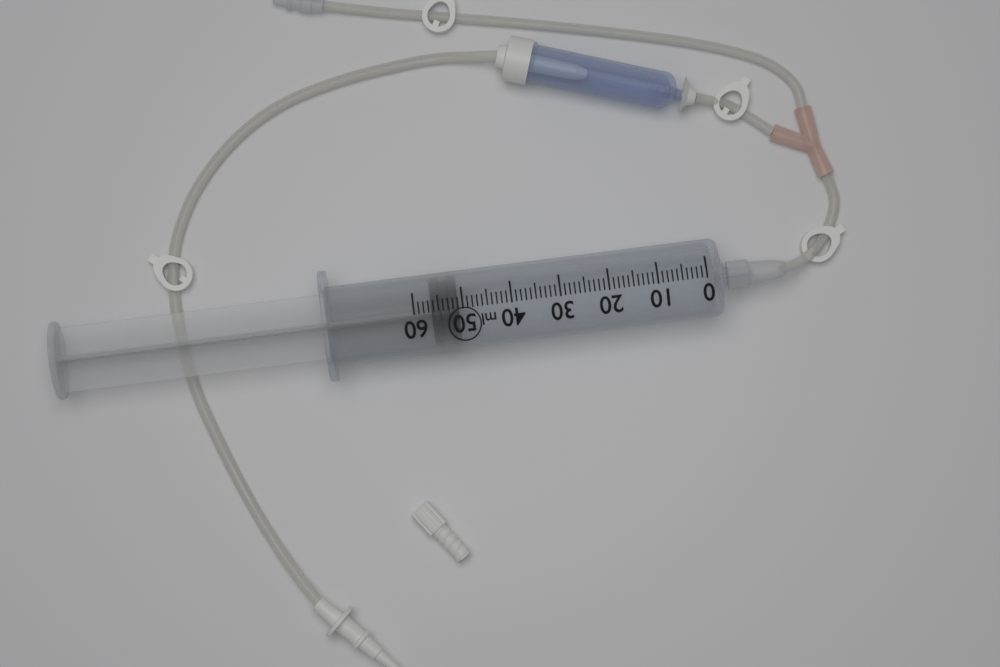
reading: 51 ml
